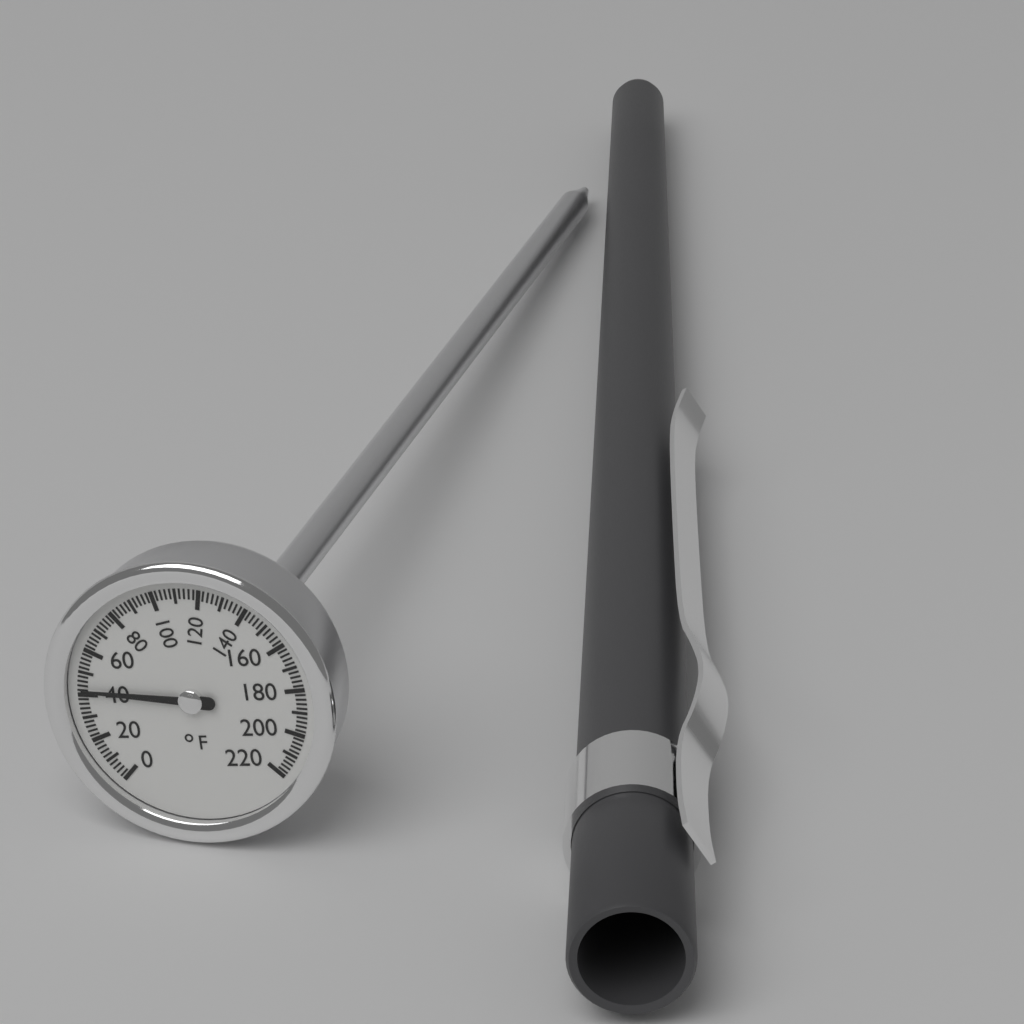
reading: 42 °F
